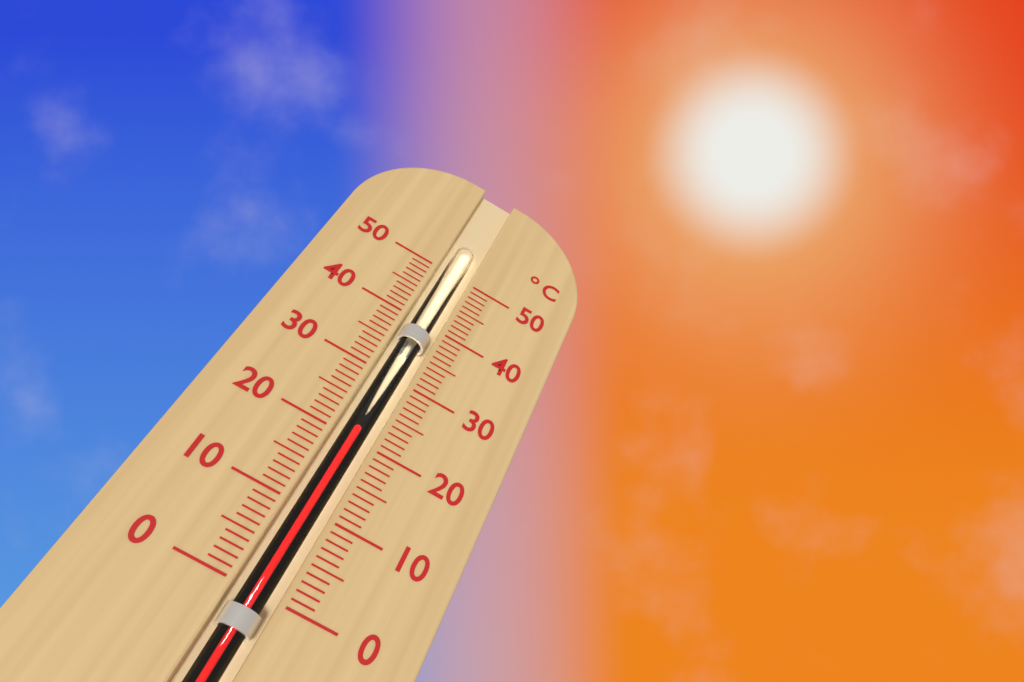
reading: 22 °C
